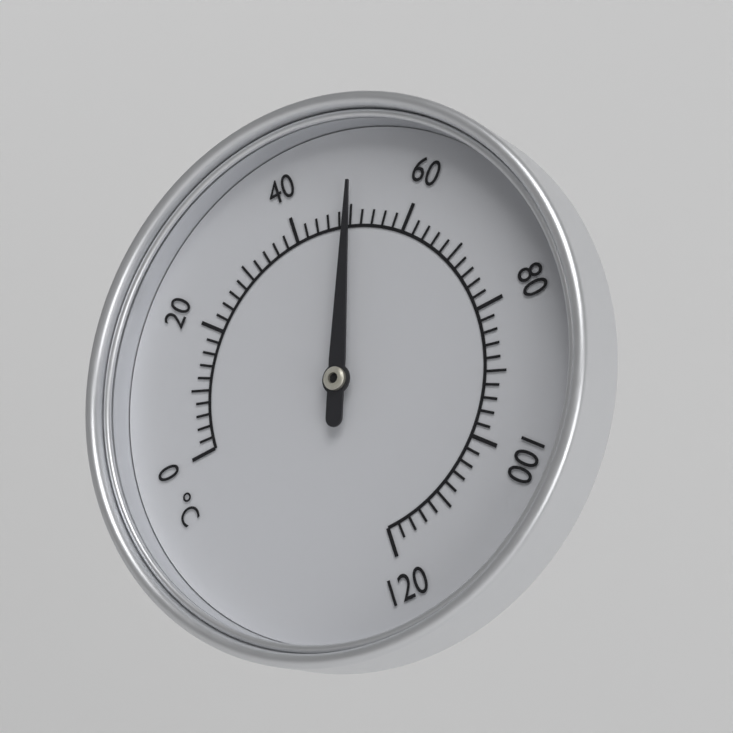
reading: 50 °C
